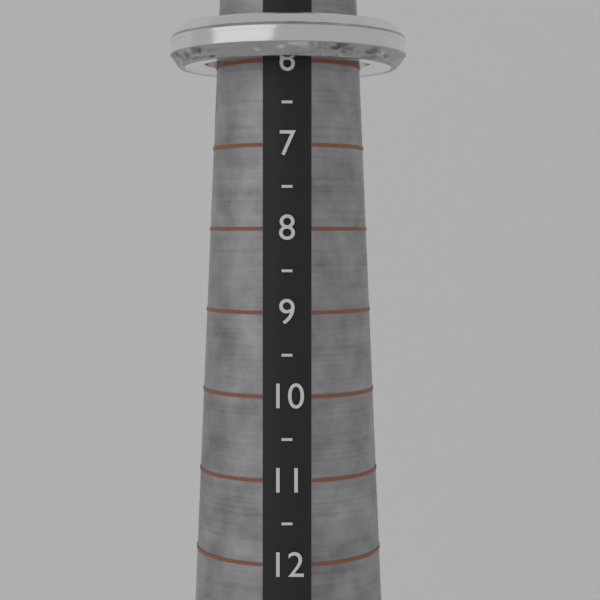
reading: 6.0 (no unit)
